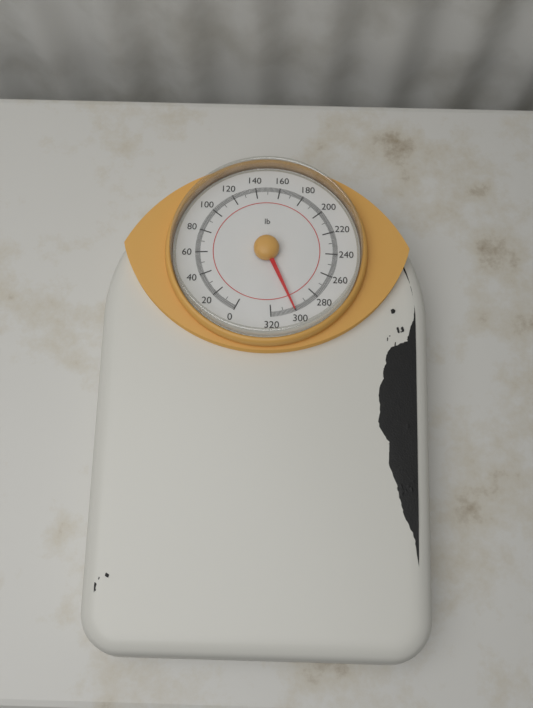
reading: 301 lb
